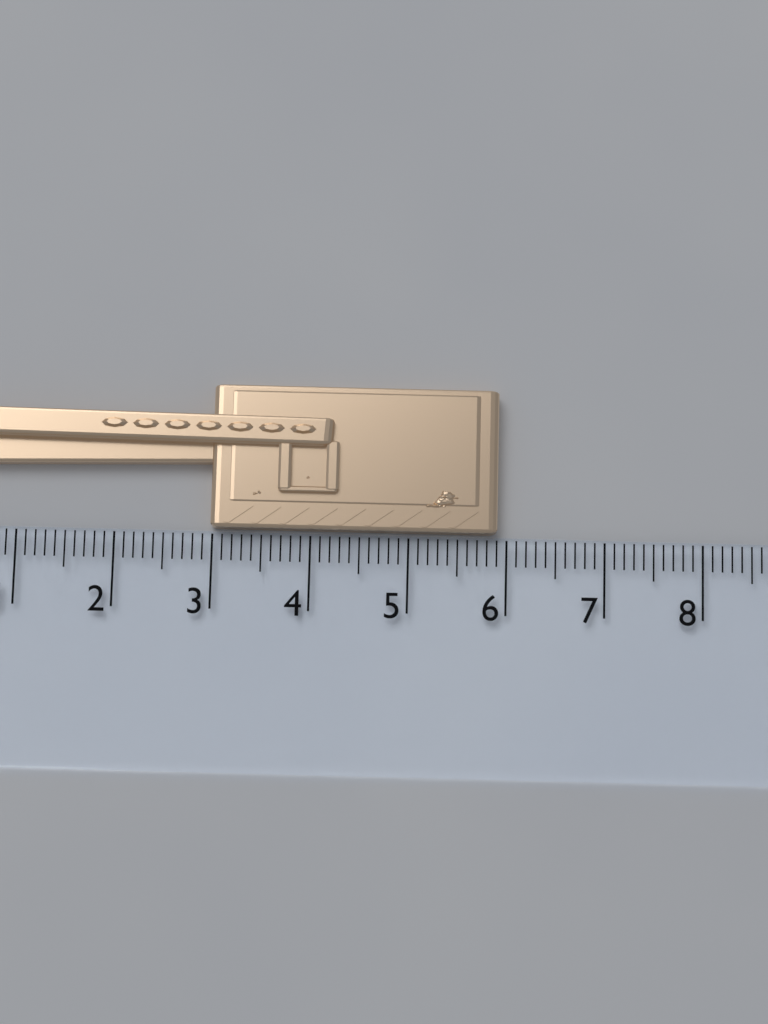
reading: 5.9 cm
